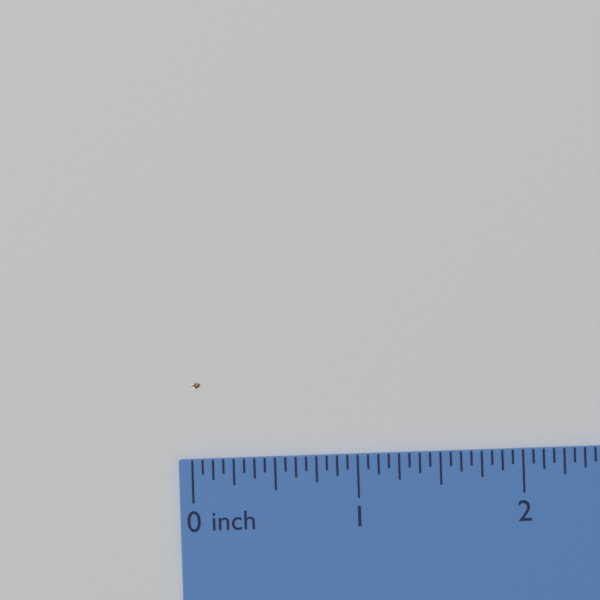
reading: 0.0625 inch
